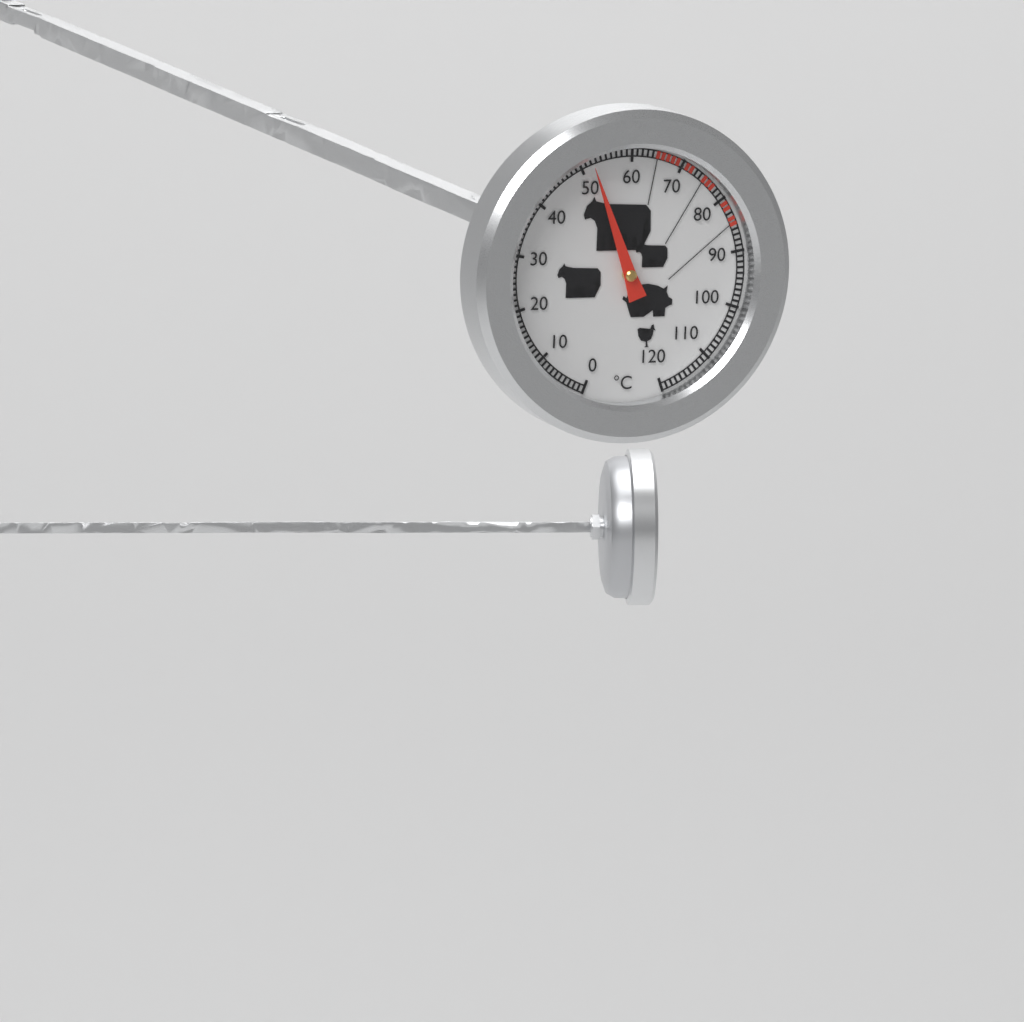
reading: 52 °C
